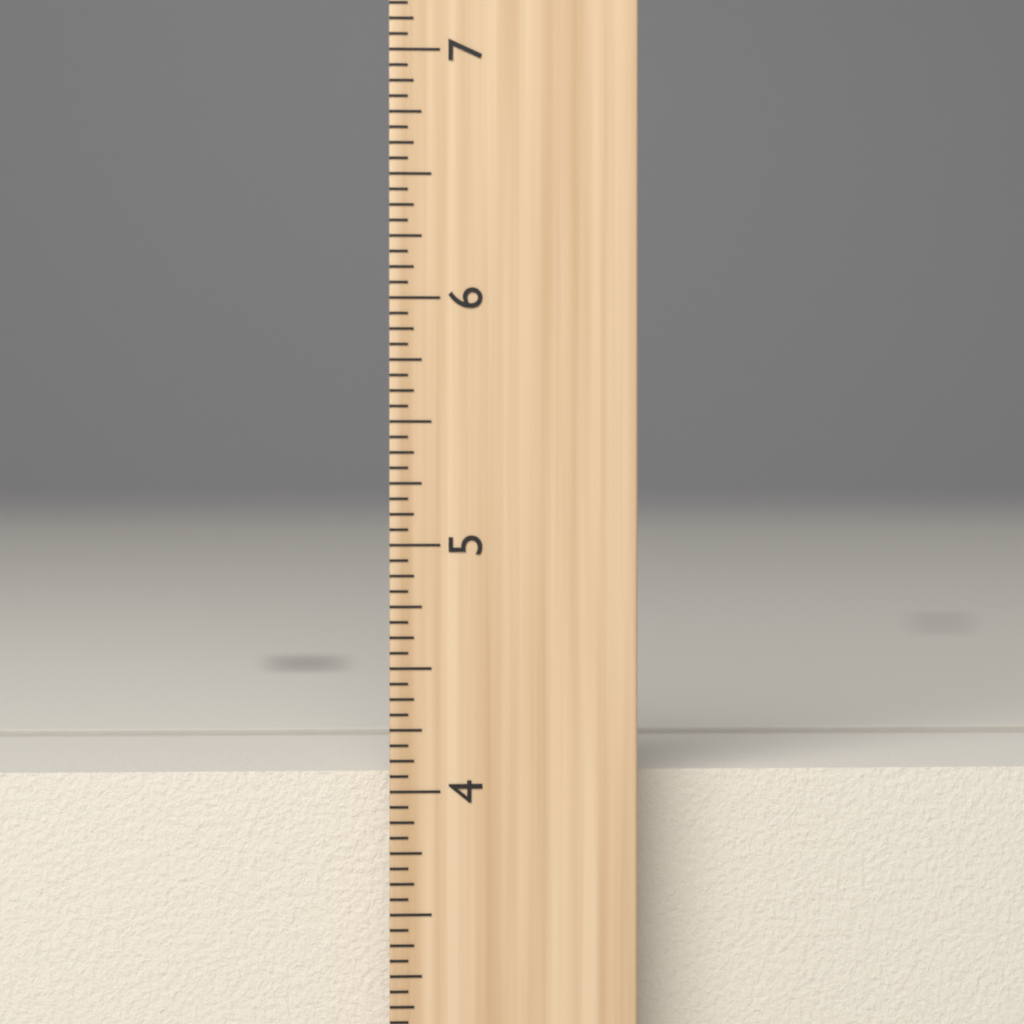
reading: 4.0625 inch
